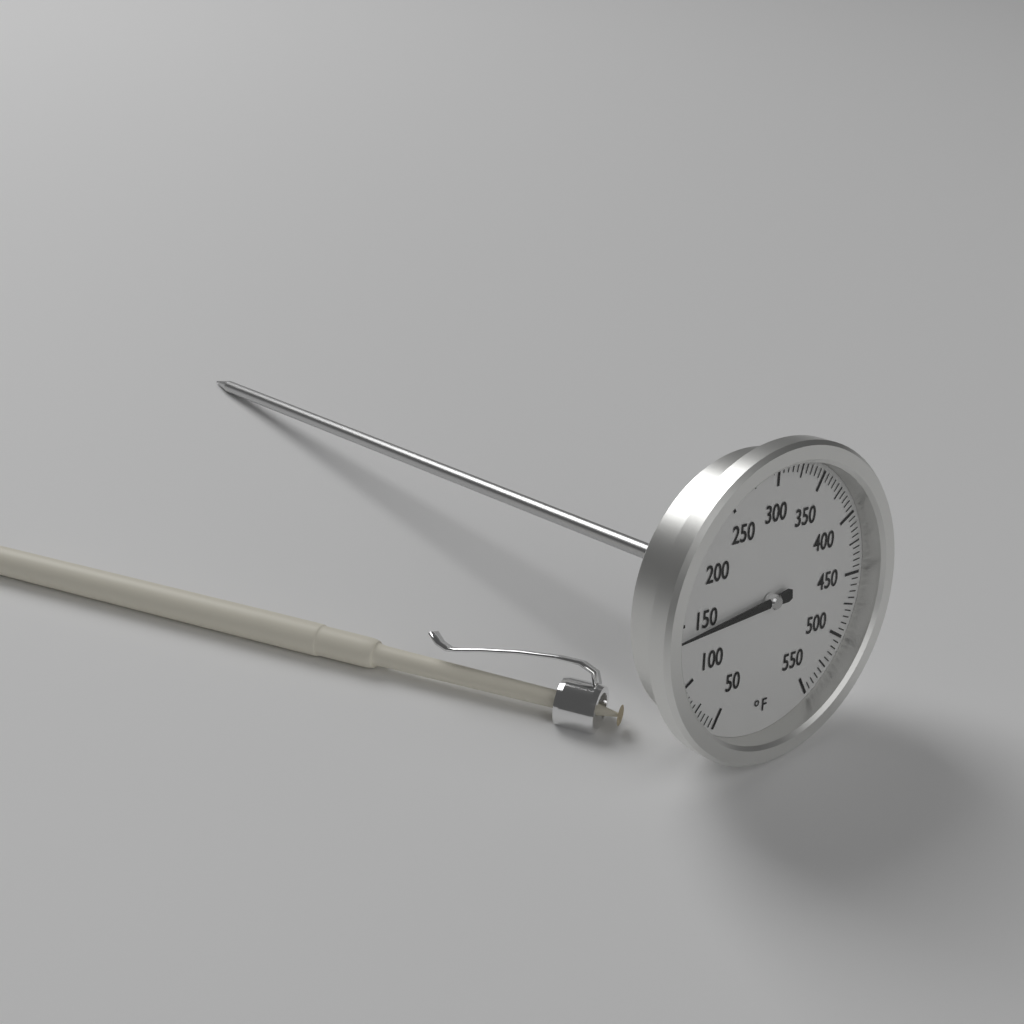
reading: 140 °F
